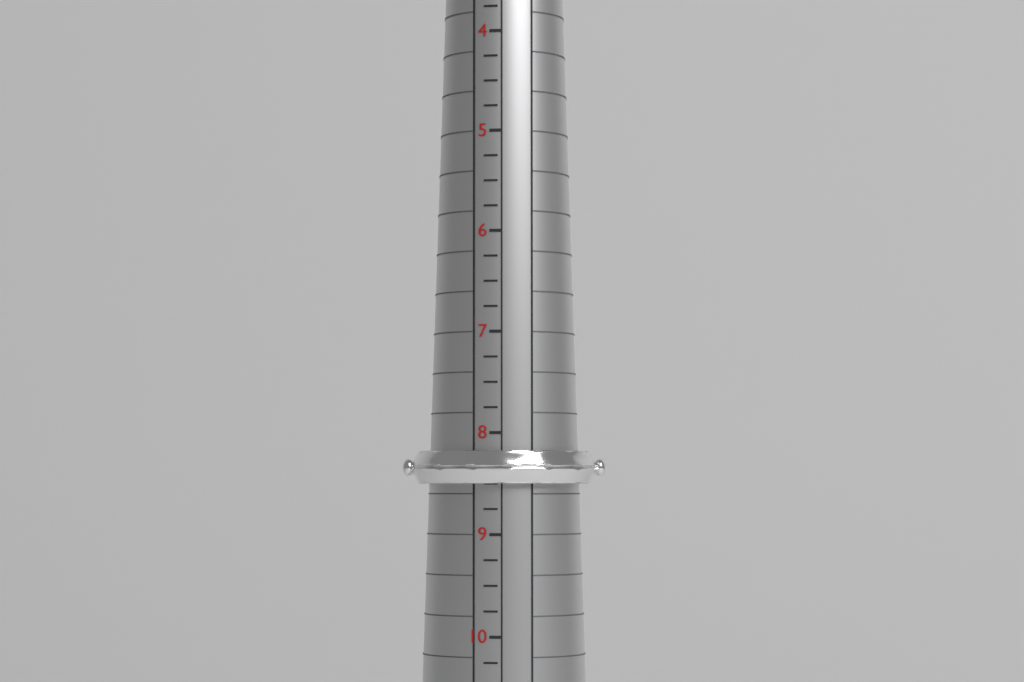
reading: 8.50 (no unit)
